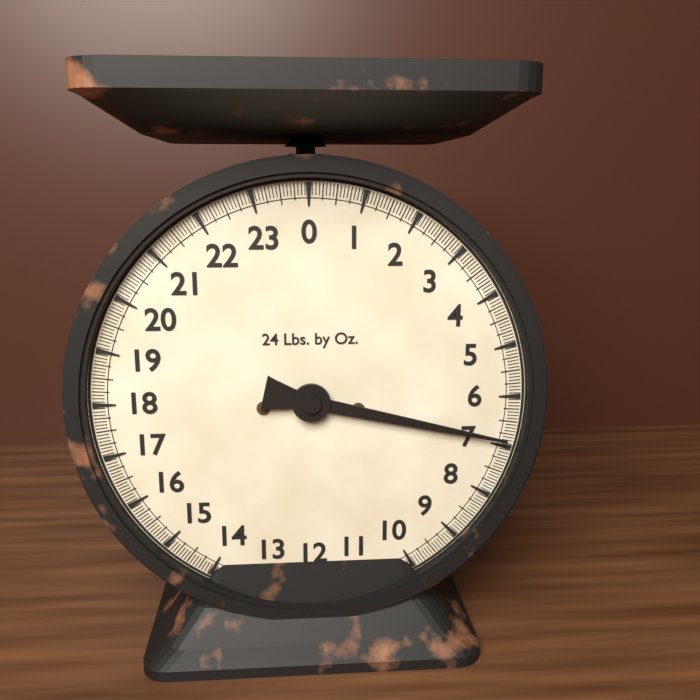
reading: 6.8750 lb
